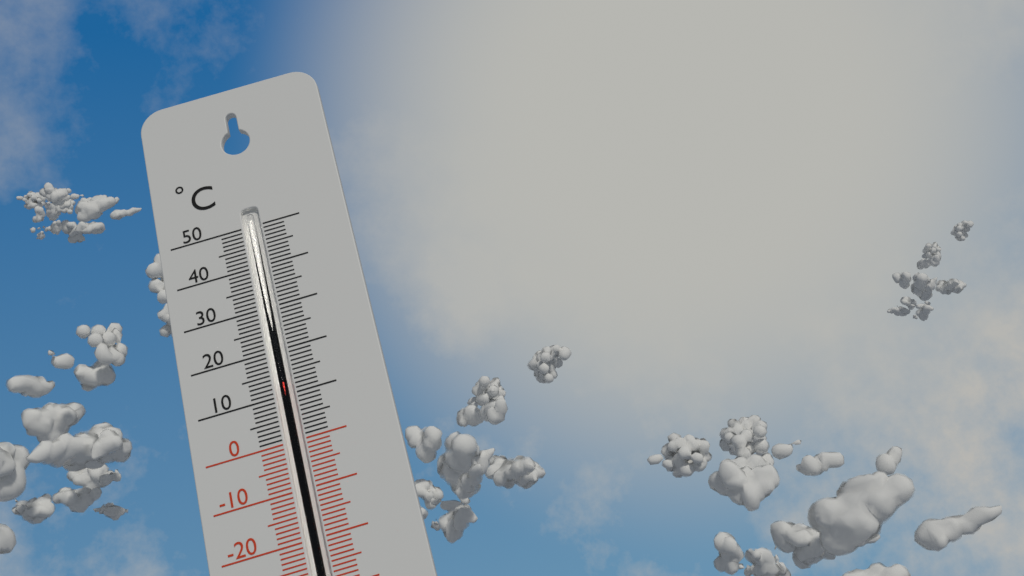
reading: 13 °C
